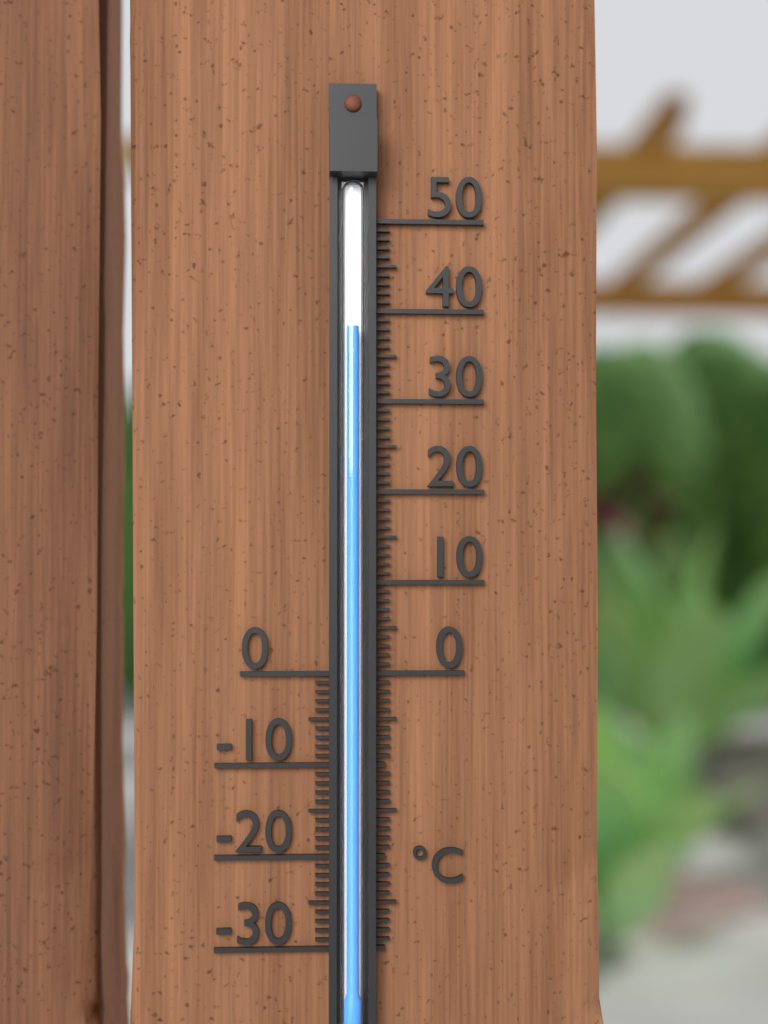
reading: 38 °C
